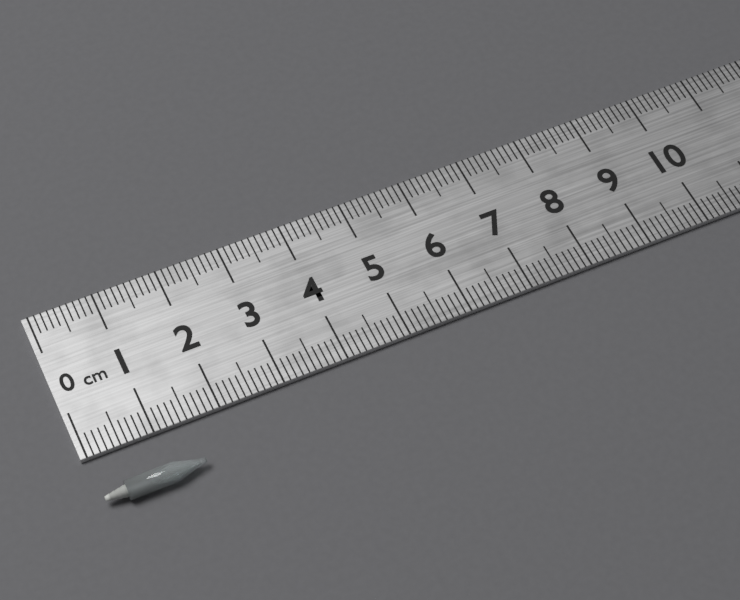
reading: 1.5 cm
